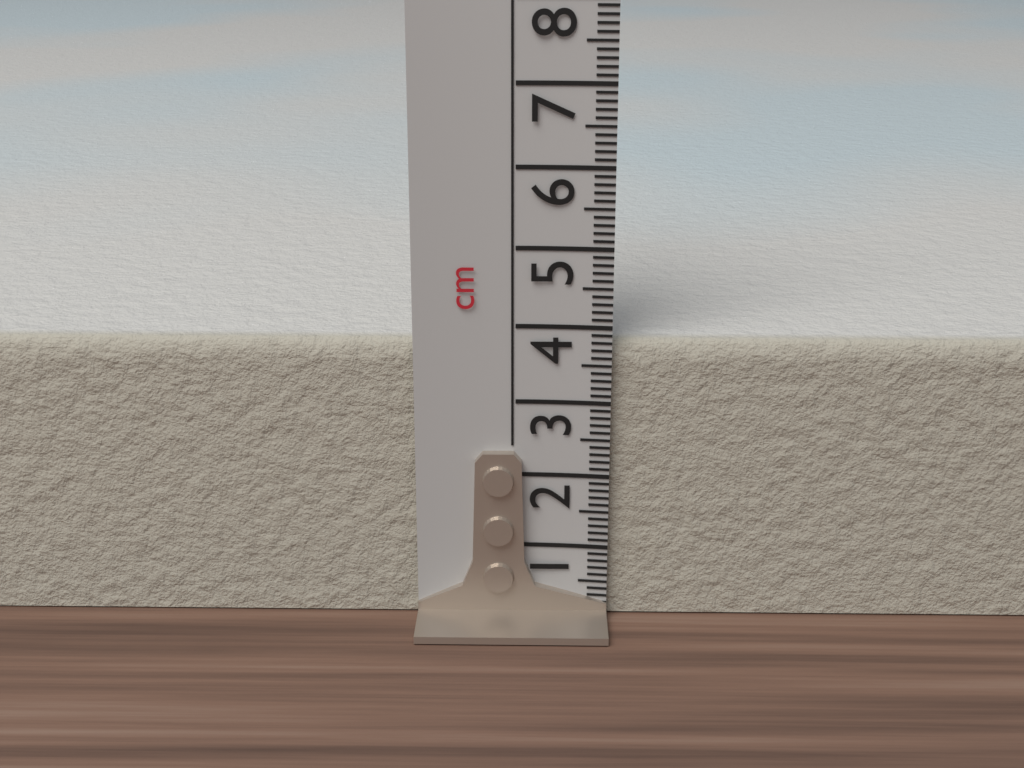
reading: 3.8 cm
